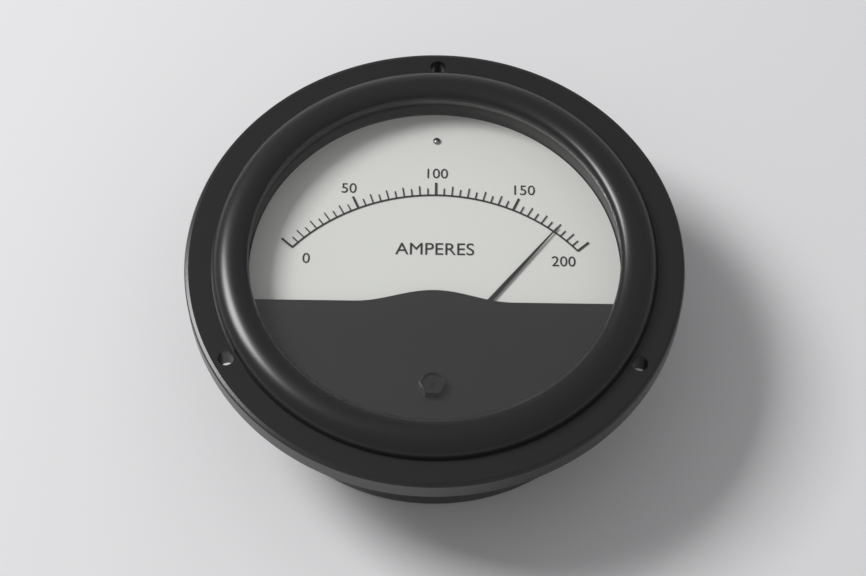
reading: 180 A
